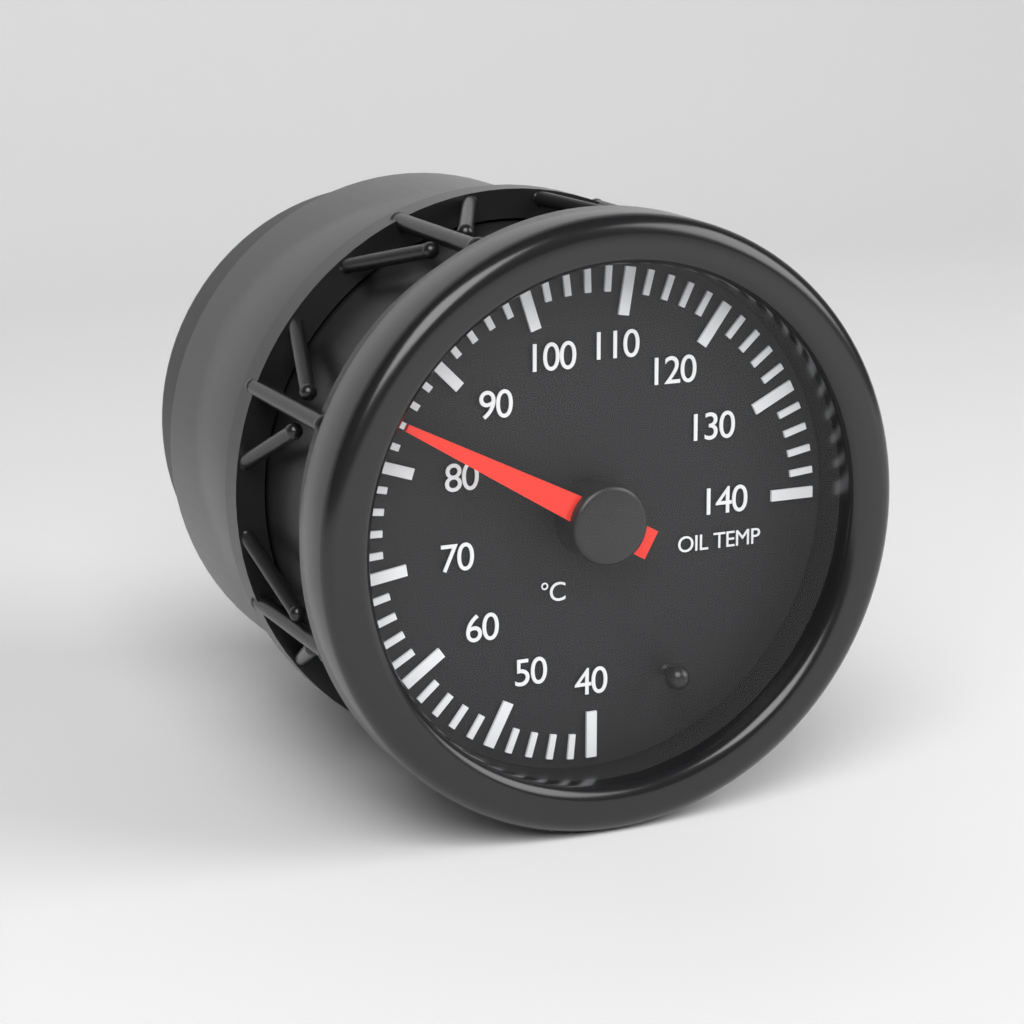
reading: 84 °C
